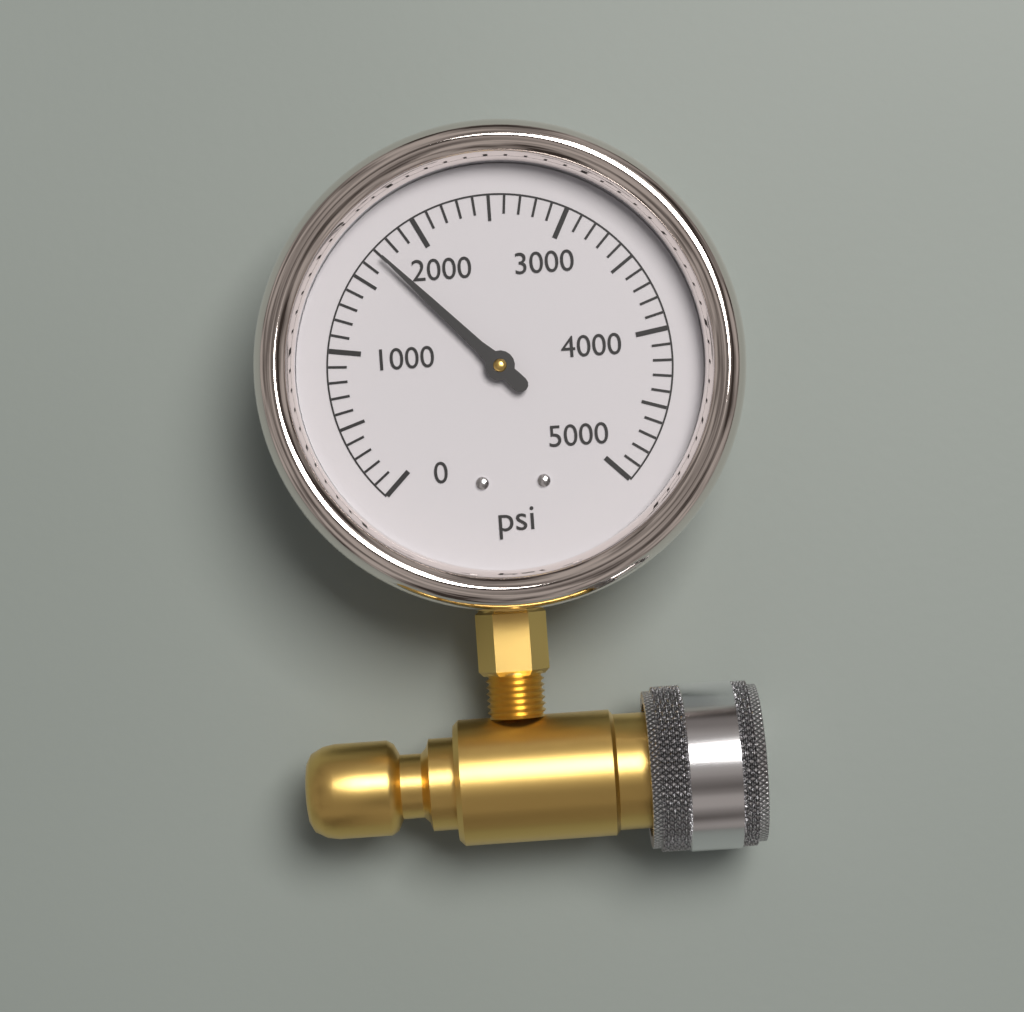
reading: 1700 psi
